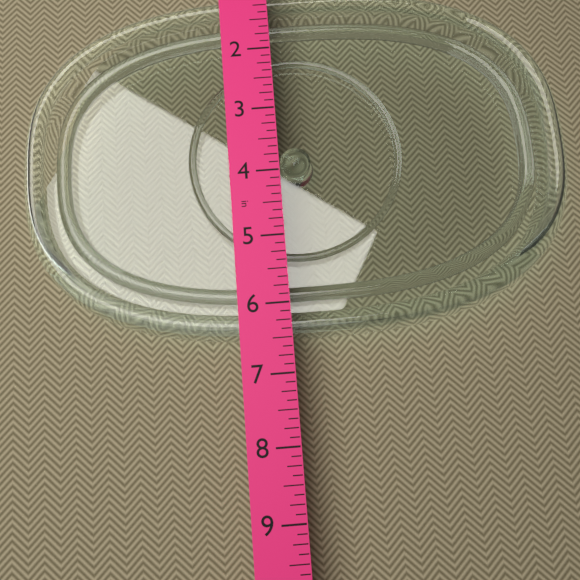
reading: 6.500 in
